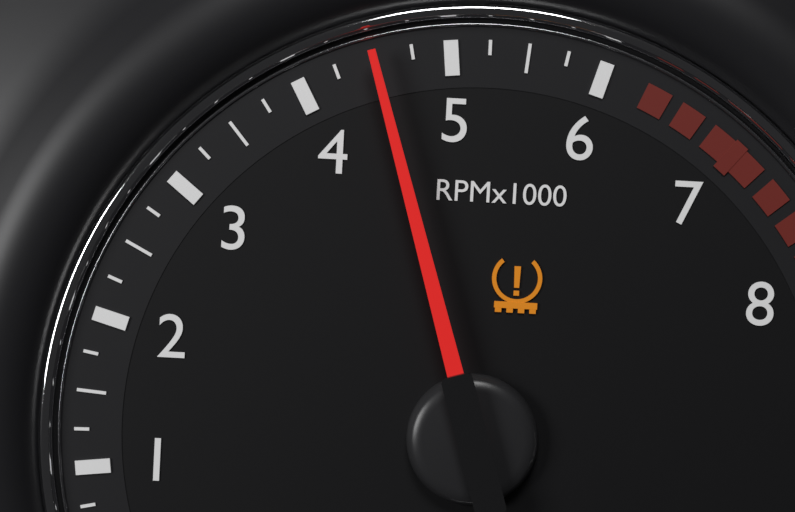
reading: 4.50 RPM x1000
